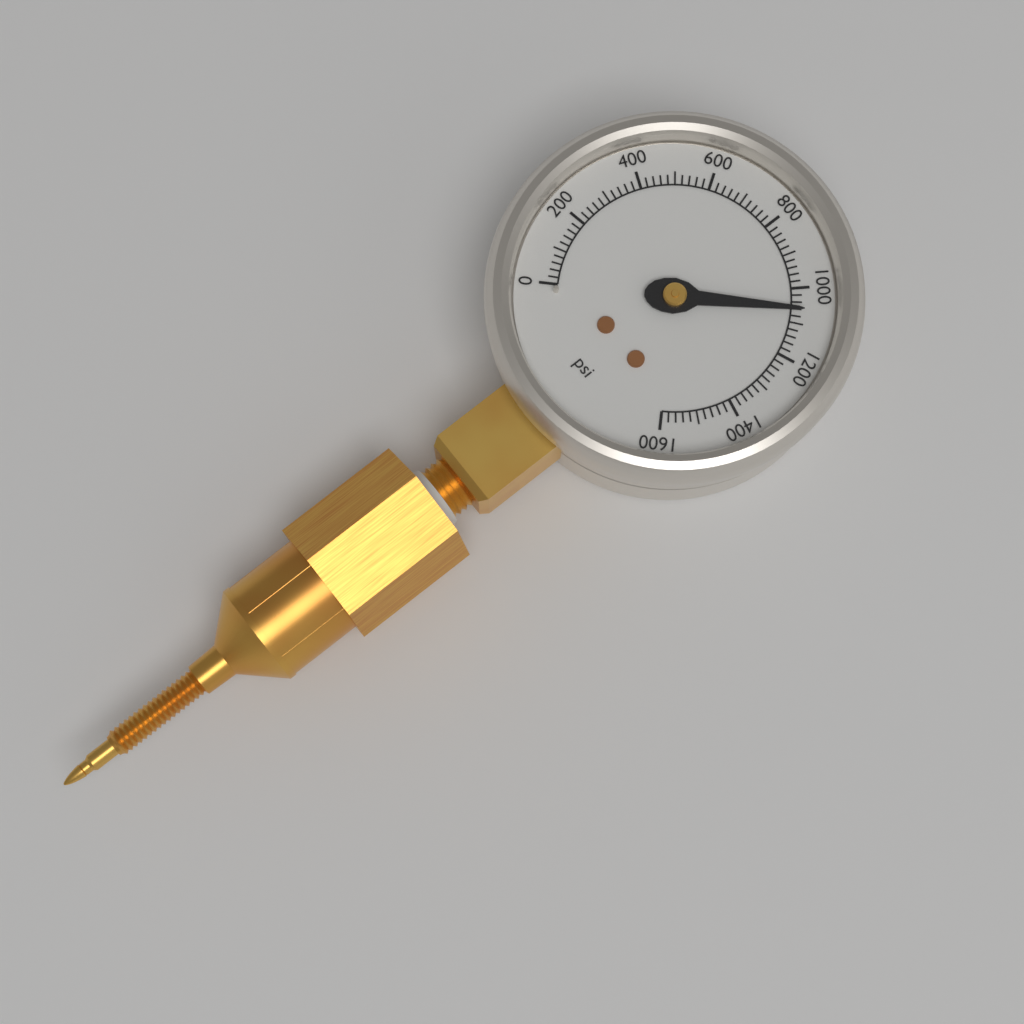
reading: 1060 psi
